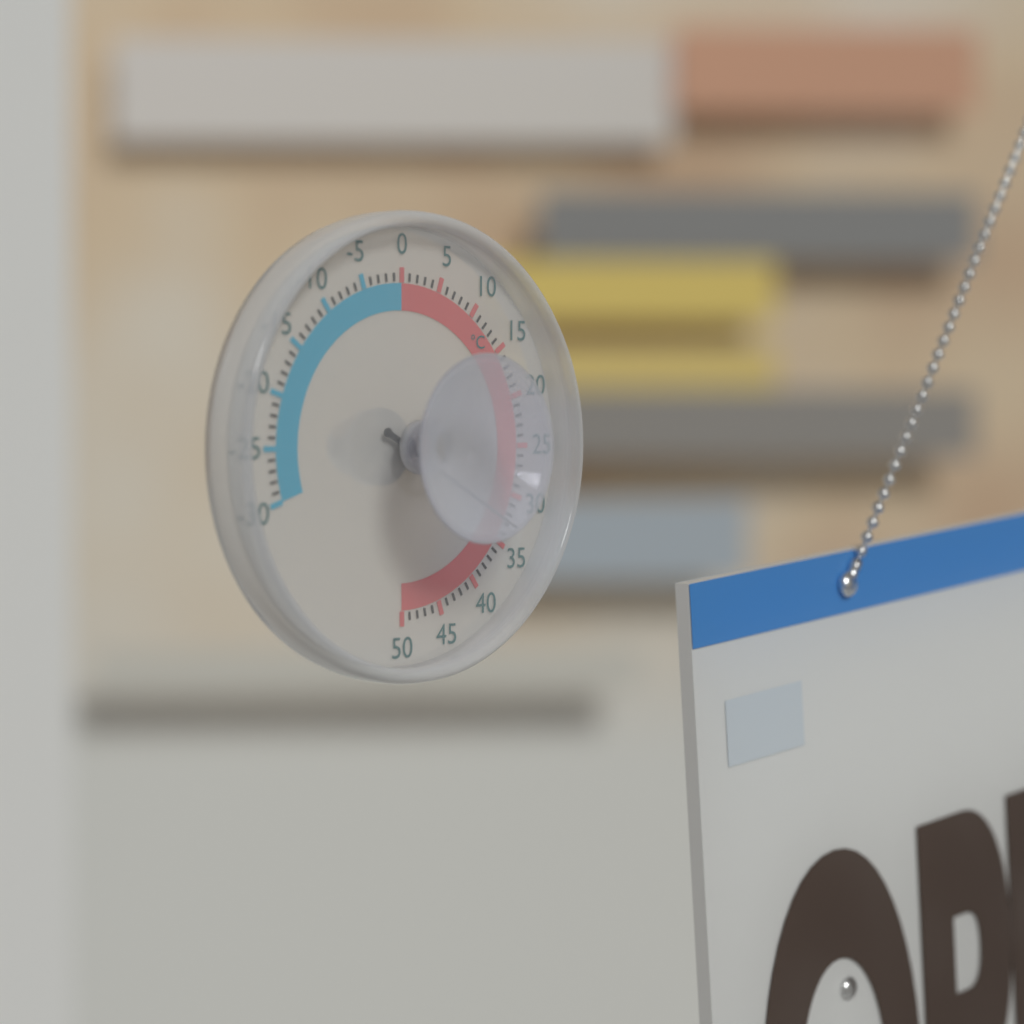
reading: 33 °C
